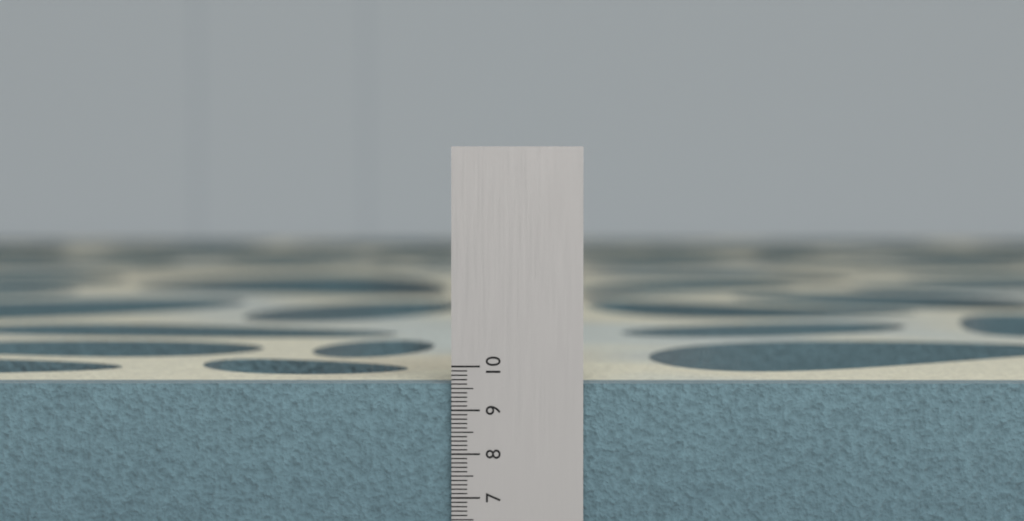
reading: 9.6 (no unit)
